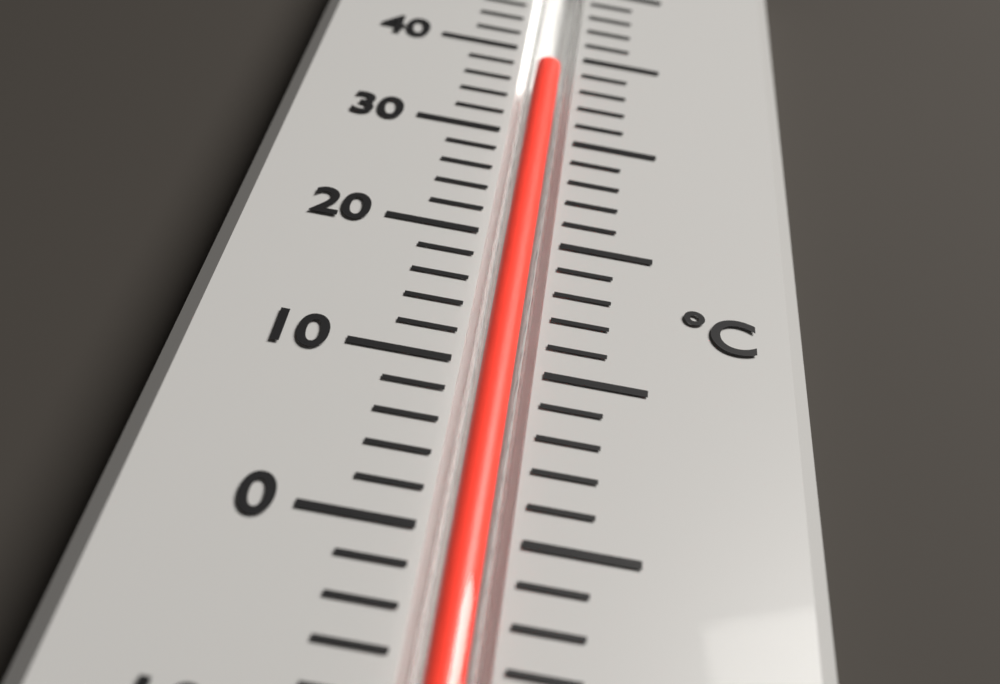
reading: 38 °C
